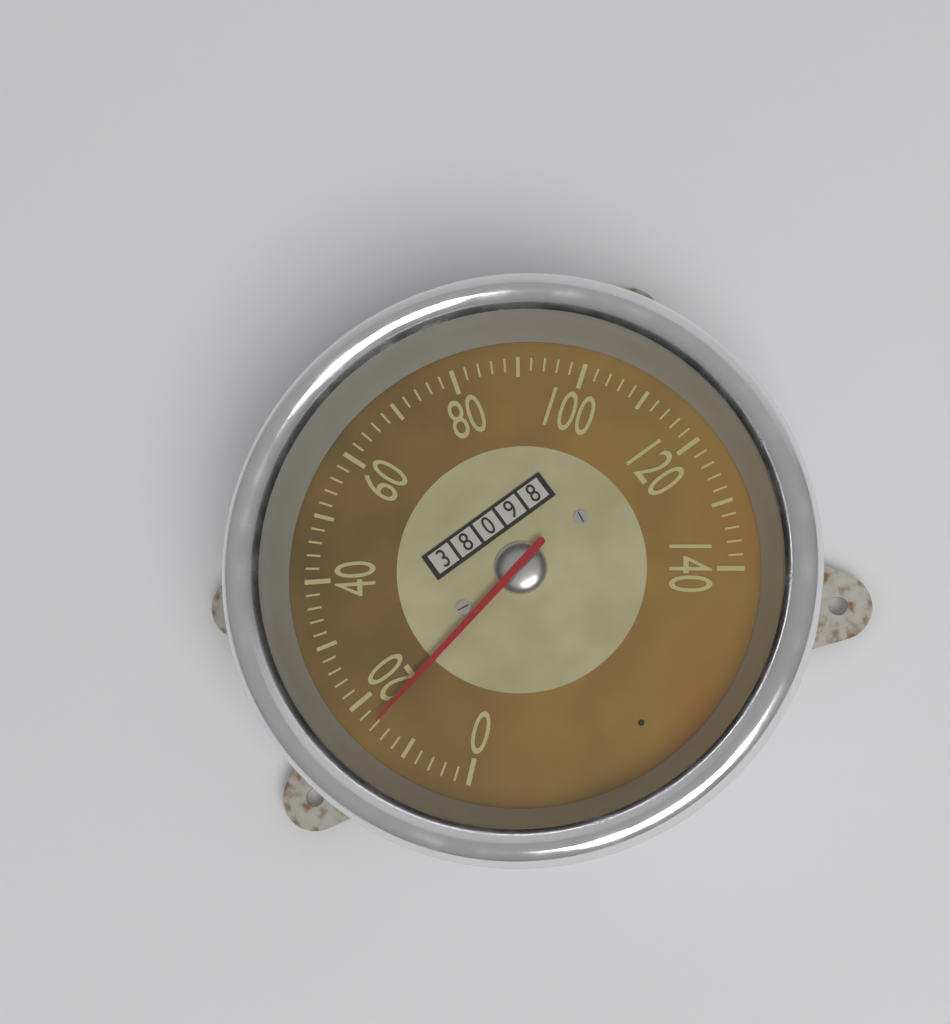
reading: 16 (no unit)
